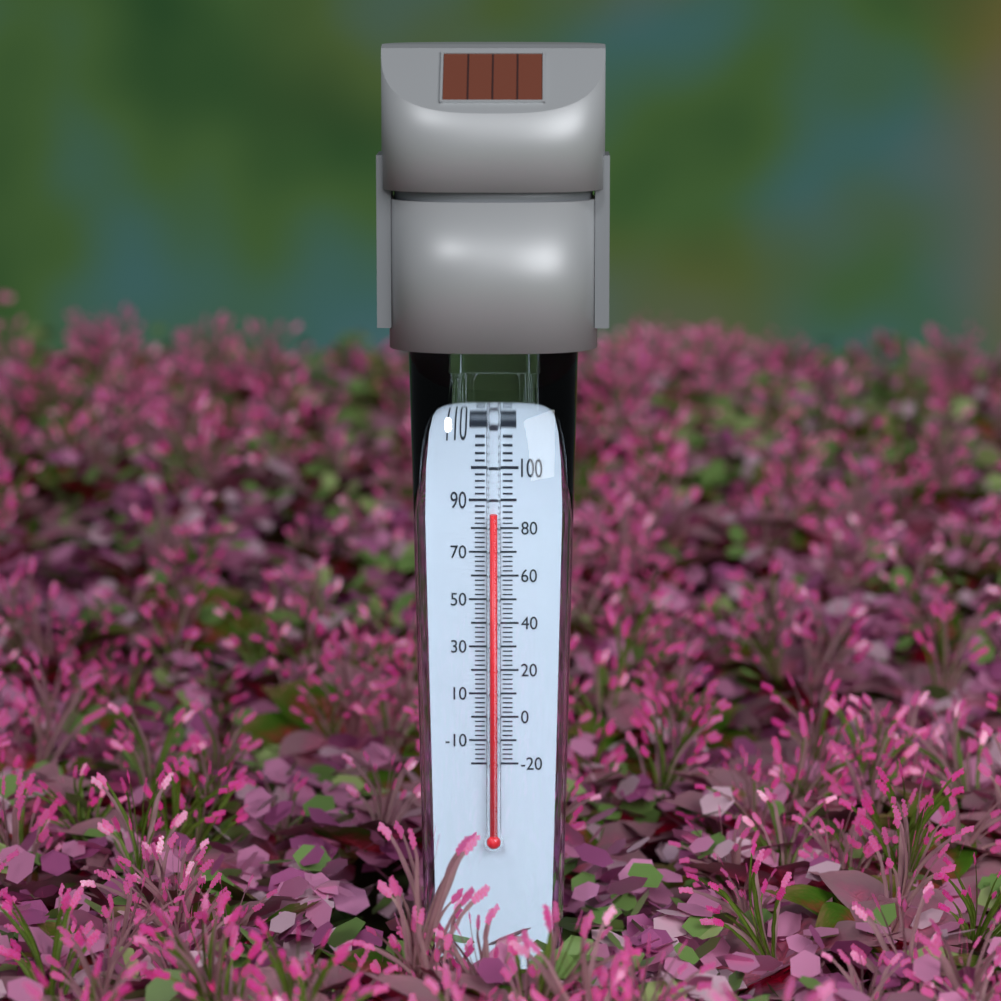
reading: 86 °F
